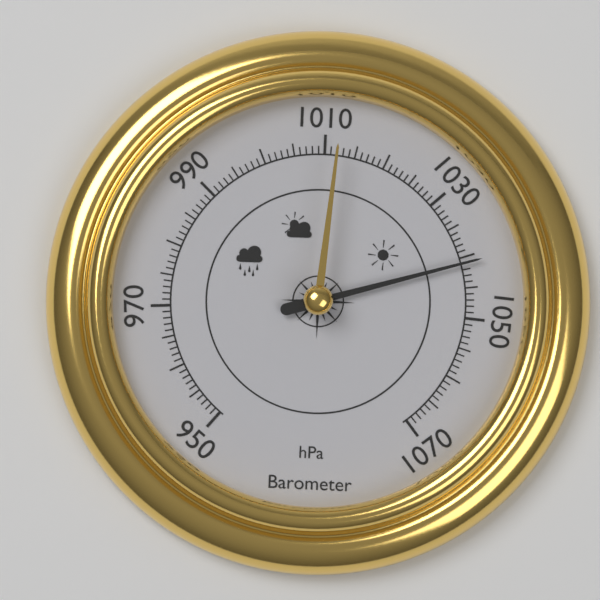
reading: 1041 hPa
